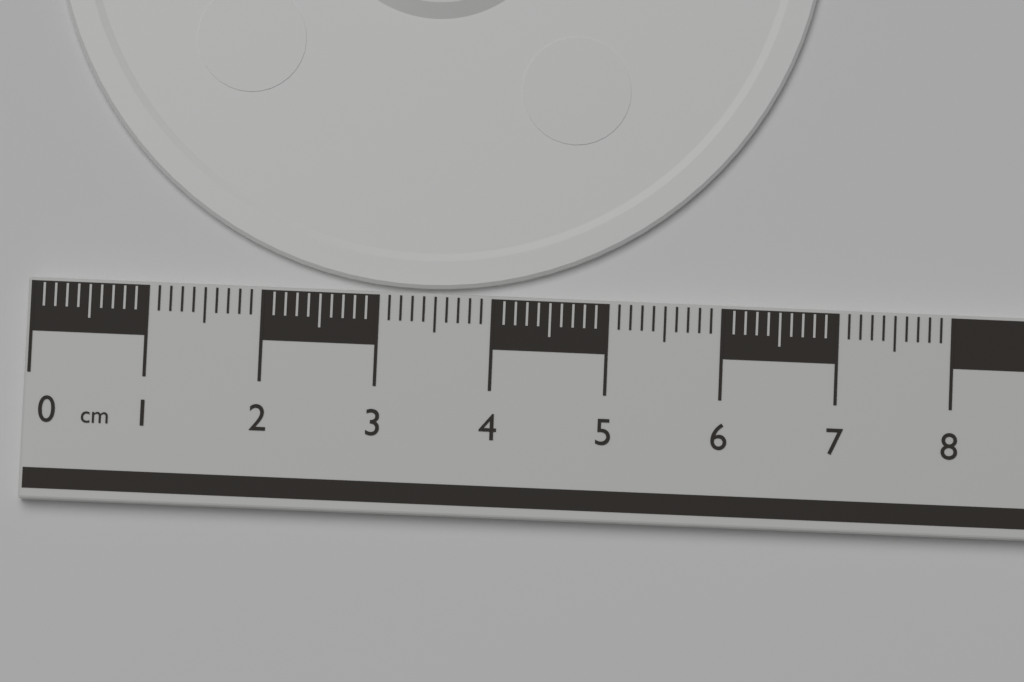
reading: 6.8 cm
